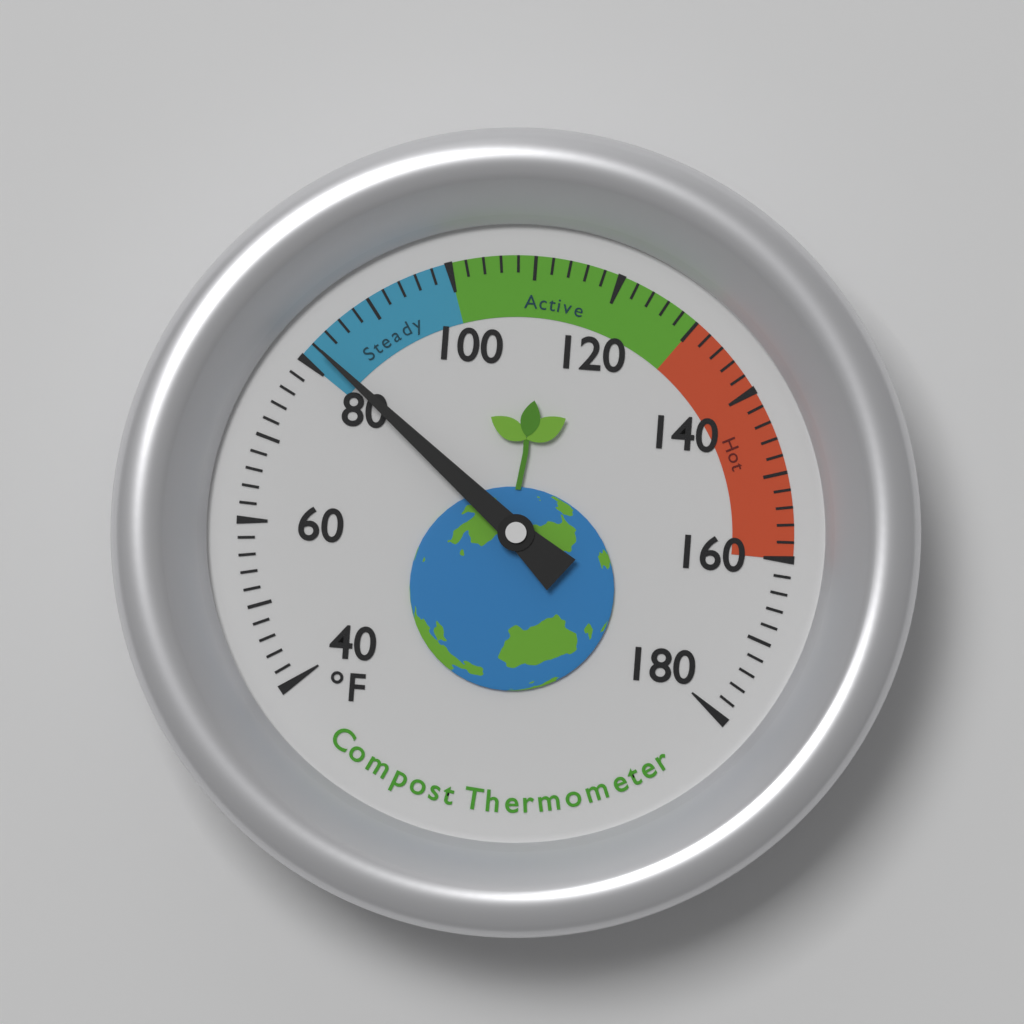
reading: 82 °F
